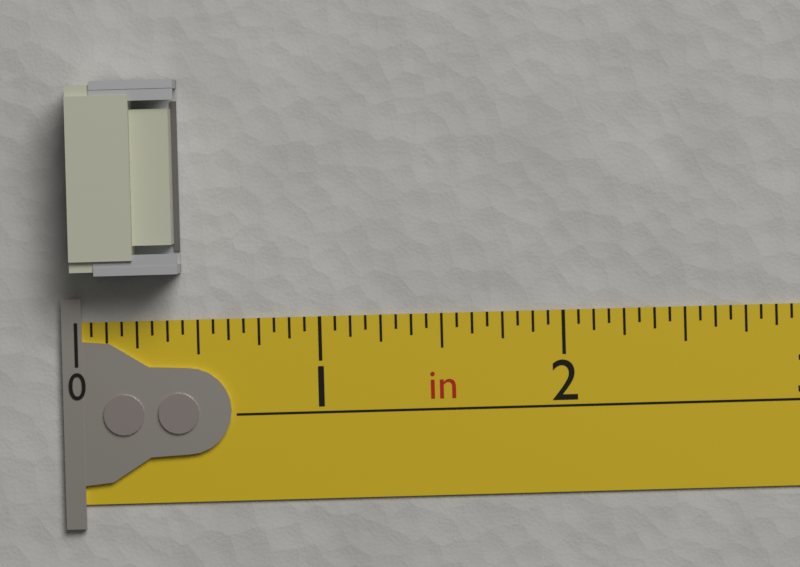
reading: 0.4375 in
